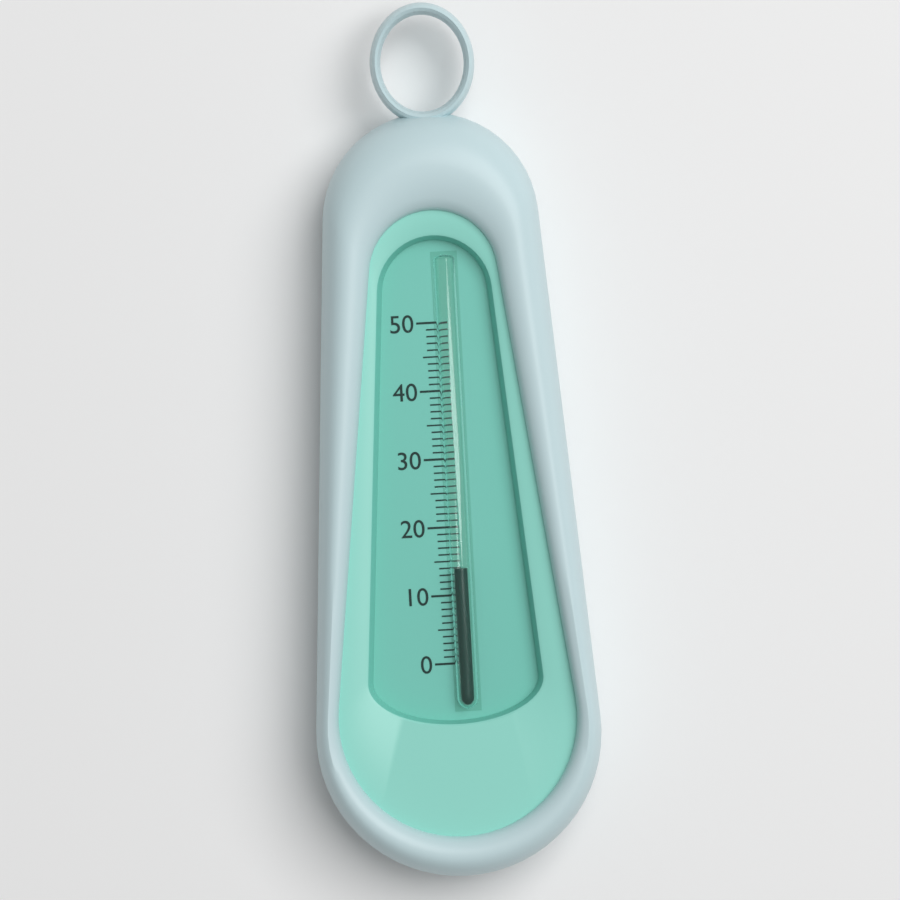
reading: 14 (no unit)
